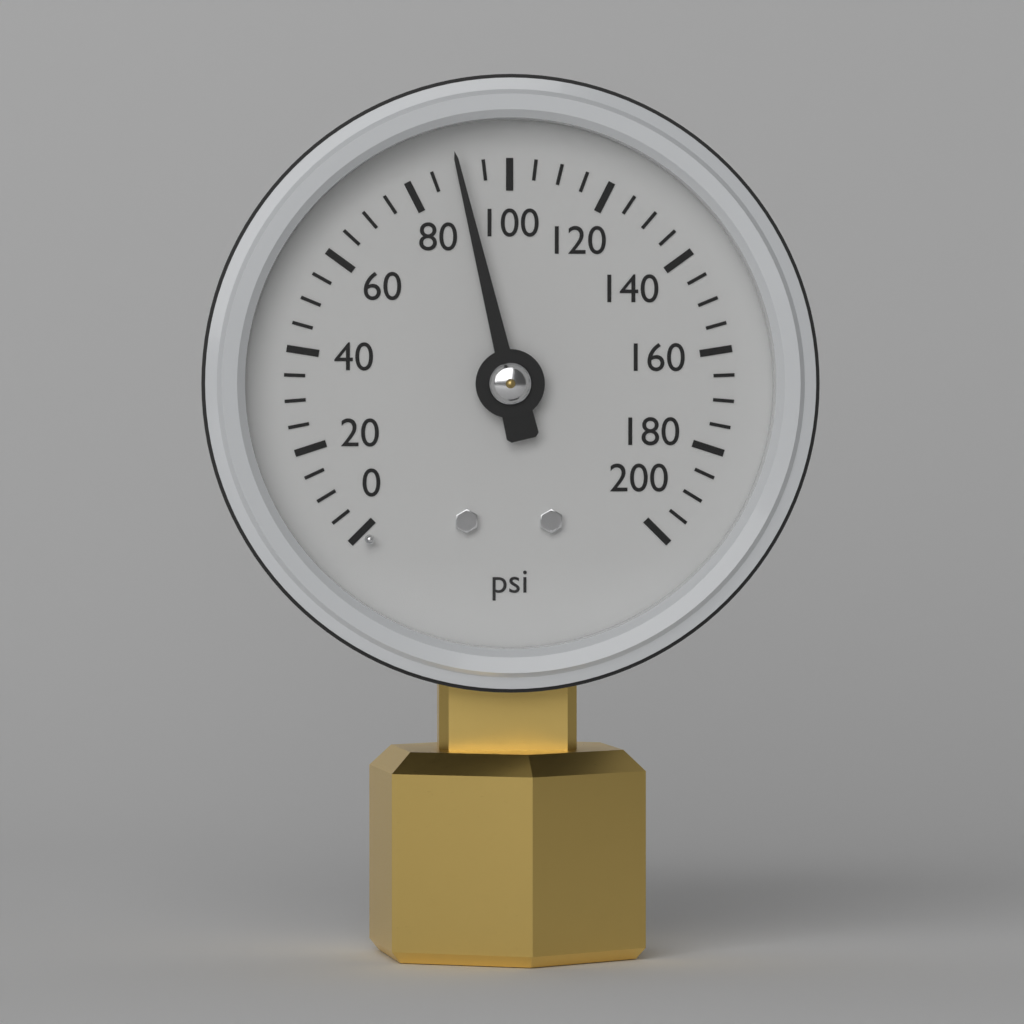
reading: 90 psi
